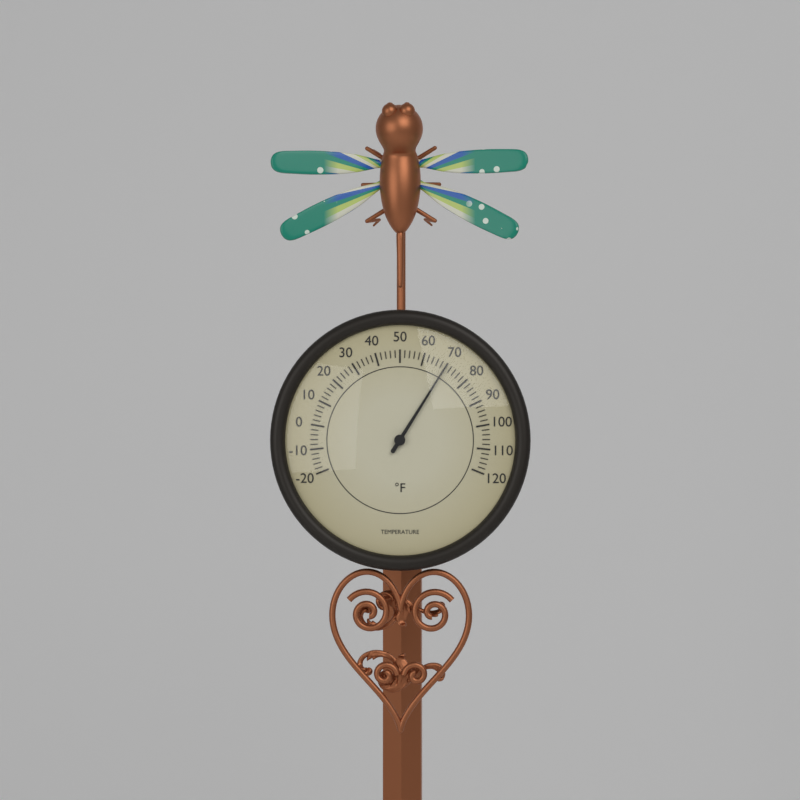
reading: 70 °F
